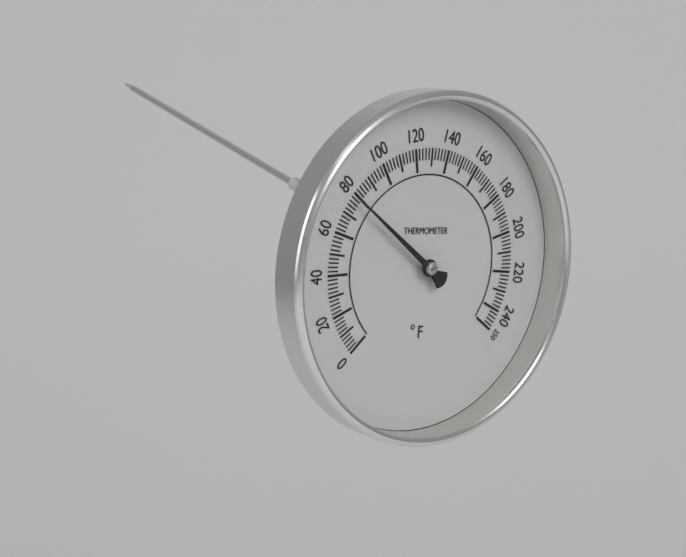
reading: 78 °F
